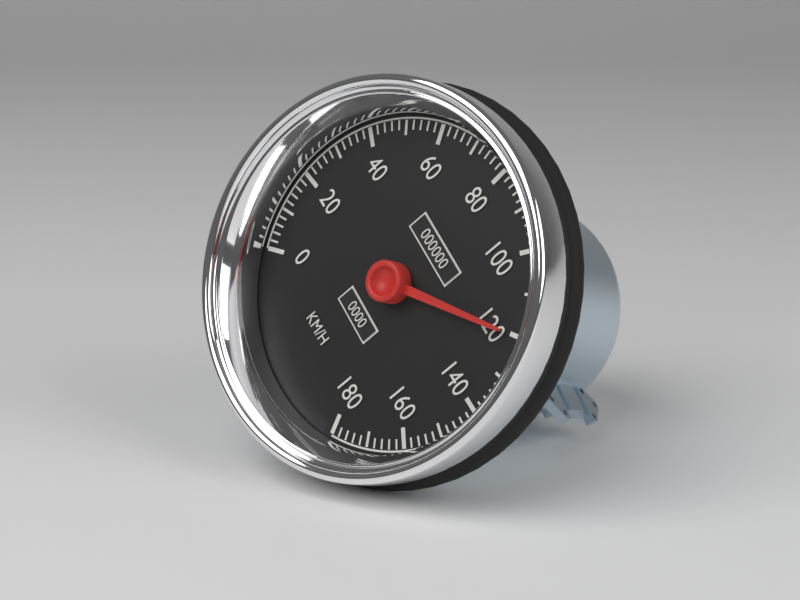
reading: 120 km/h
